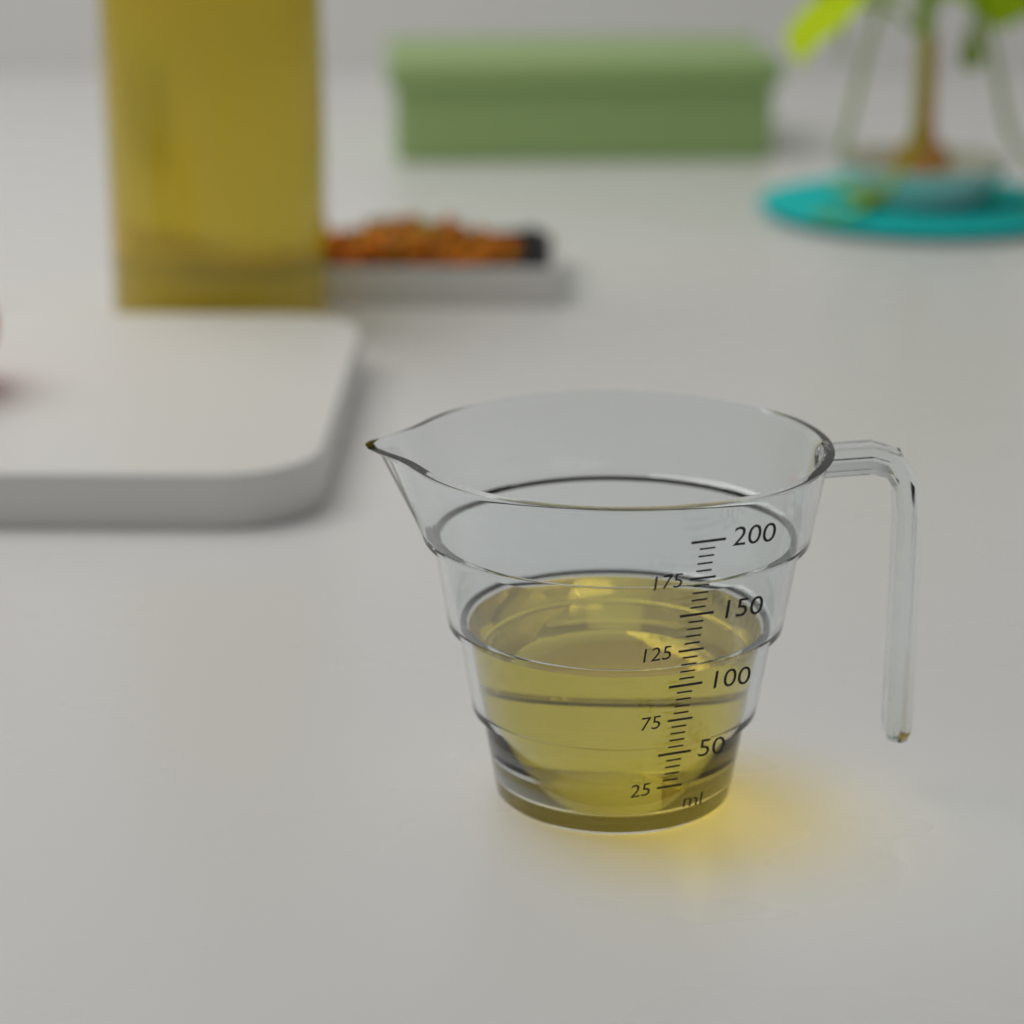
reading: 105 ml
